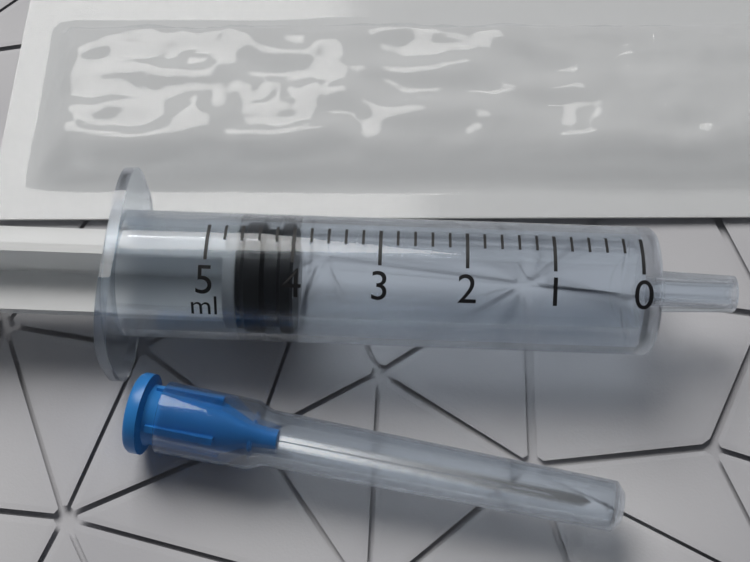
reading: 4.0 ml
